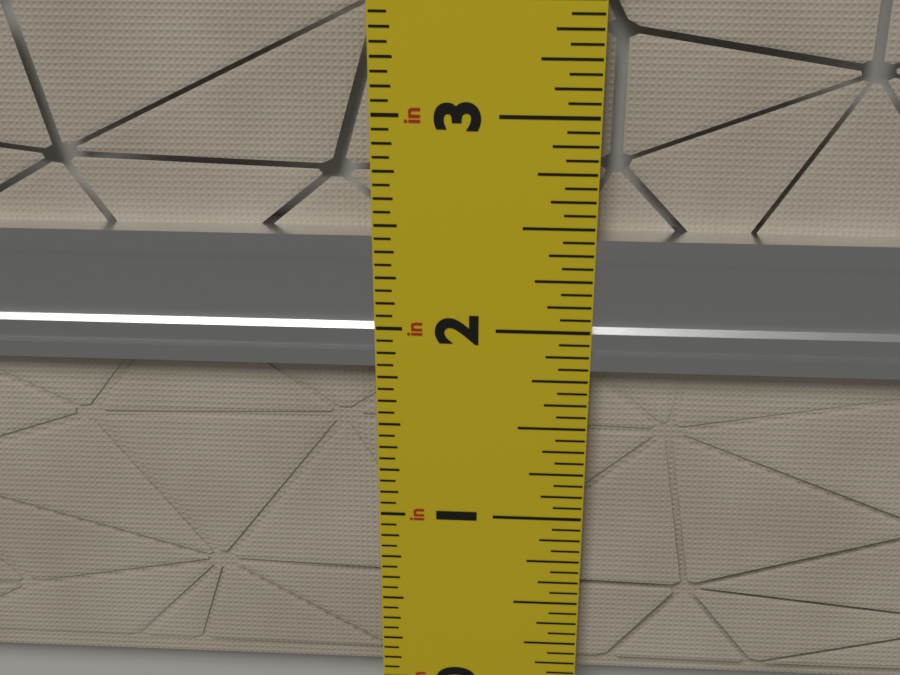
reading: 2.4375 in
